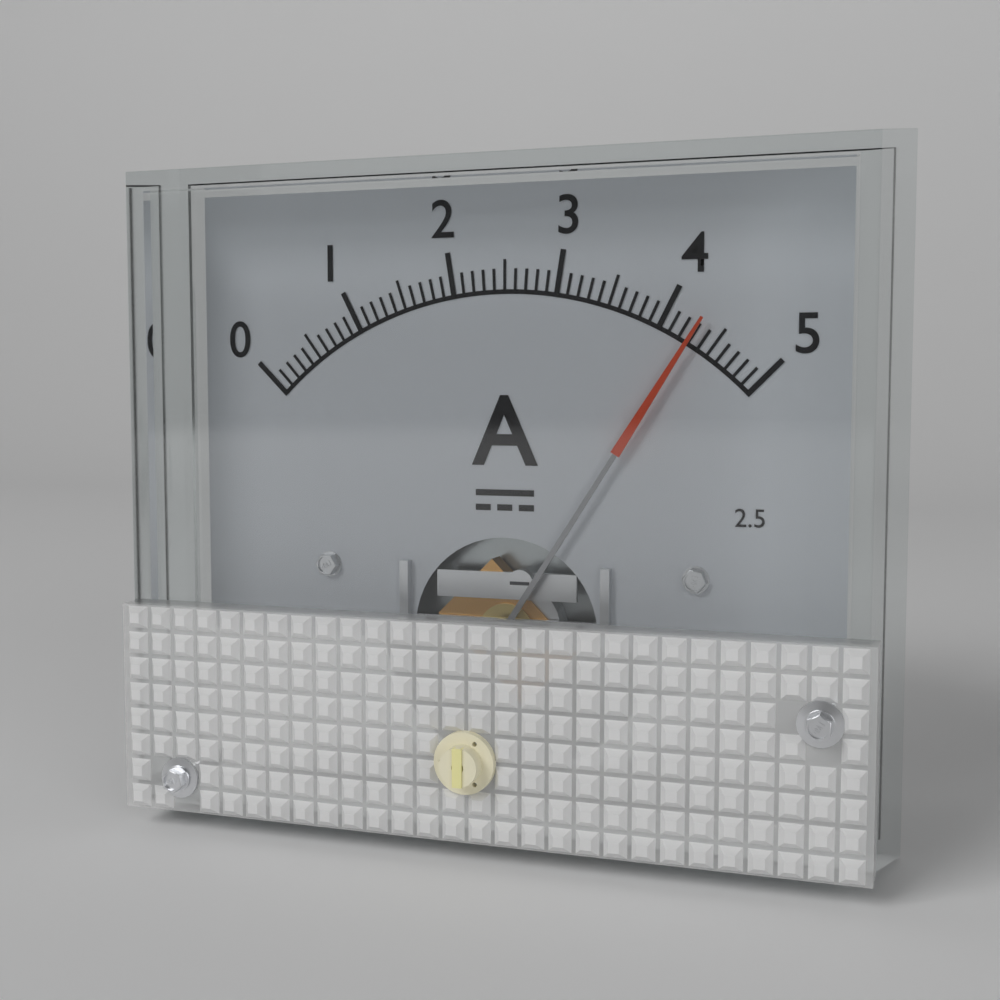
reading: 4.3 A
